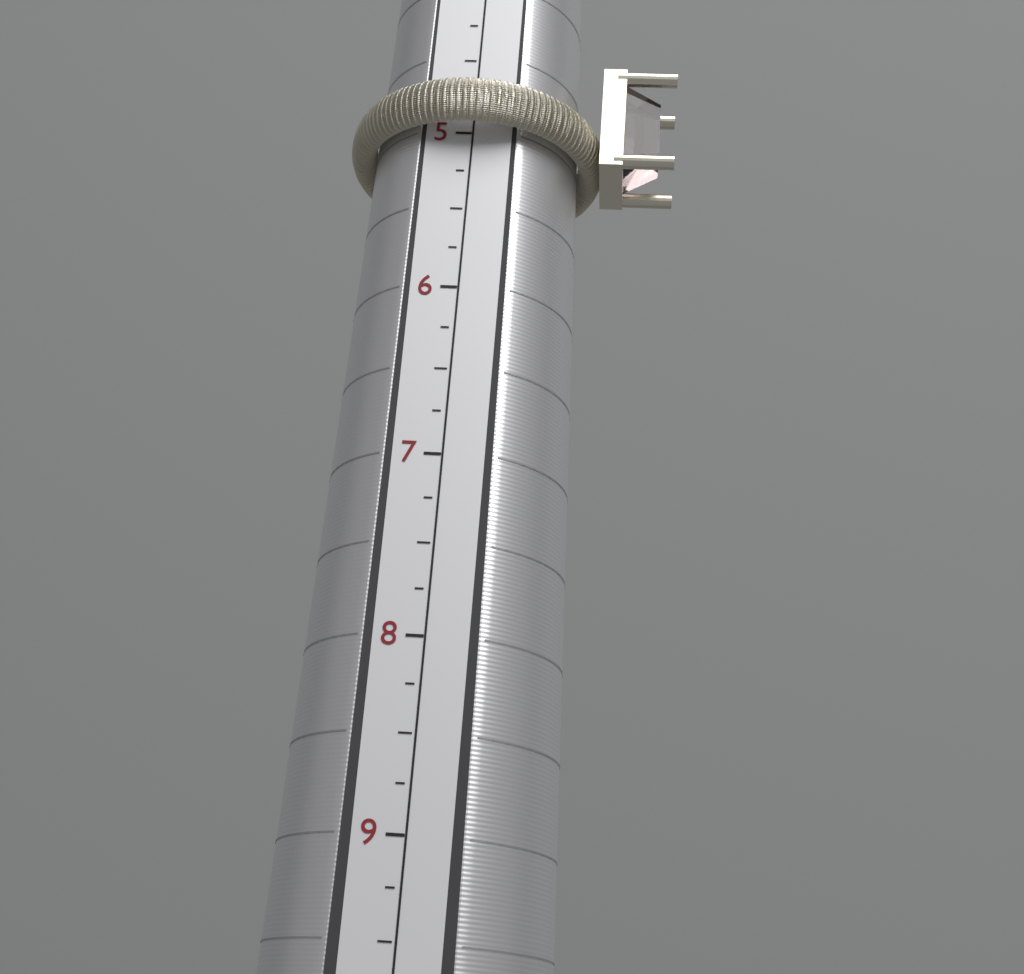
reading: 5.00 (no unit)
